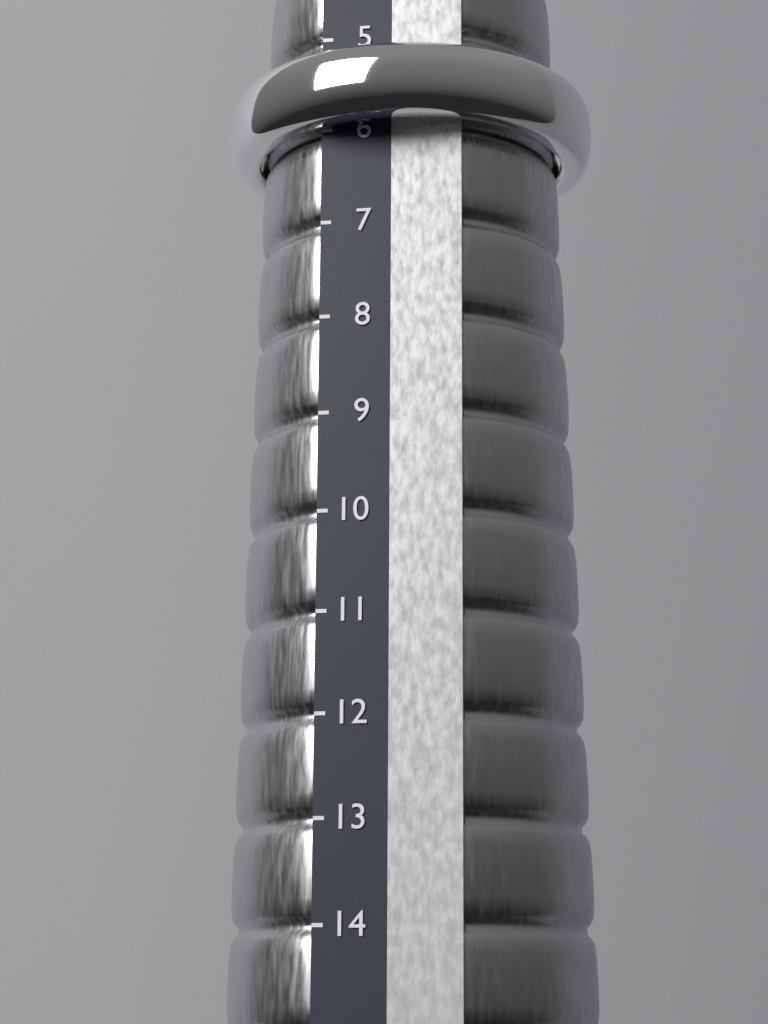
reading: 6 (no unit)
